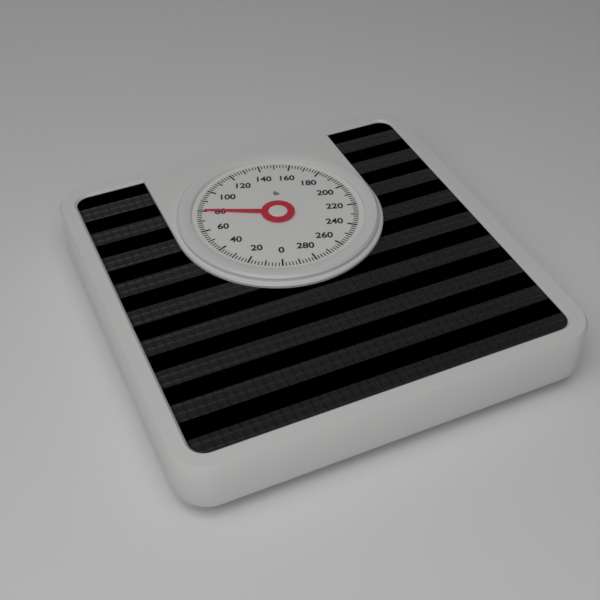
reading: 80 lb
